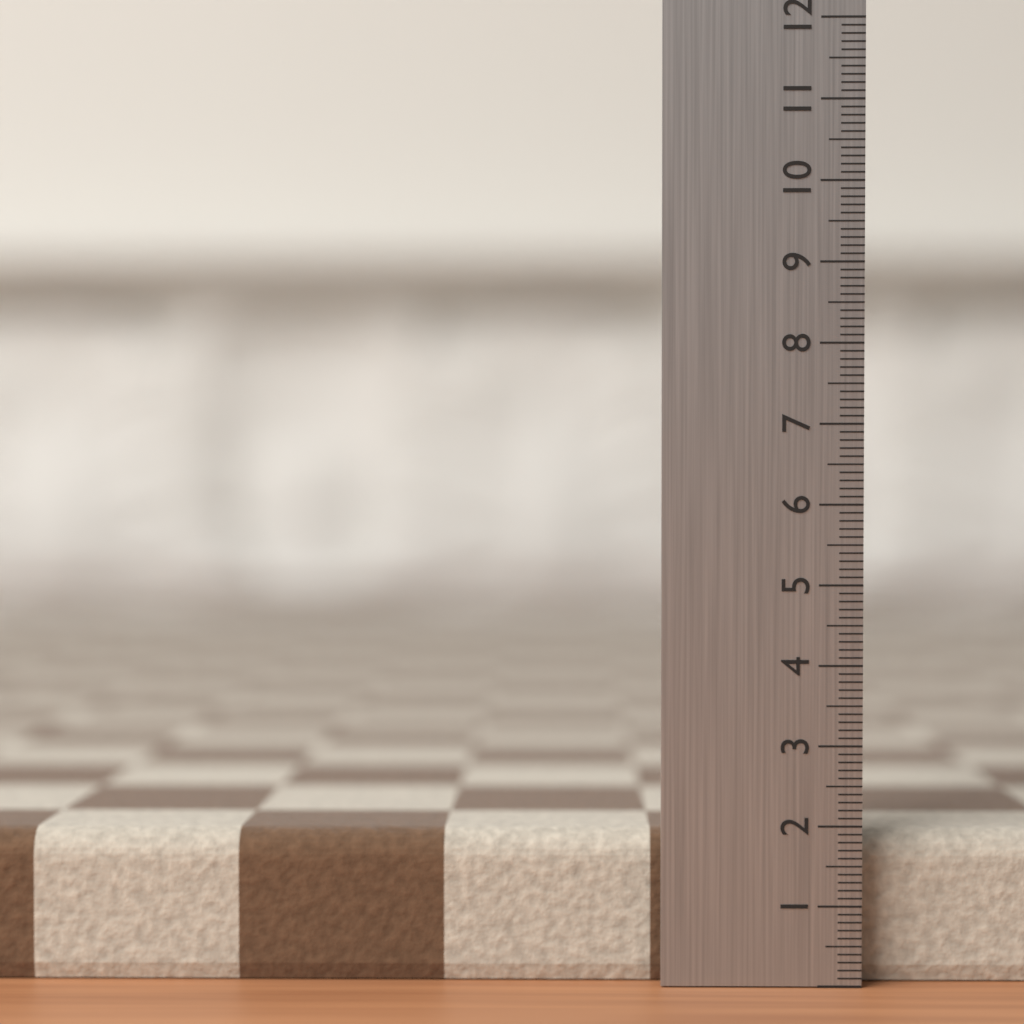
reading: 1.9 (no unit)
